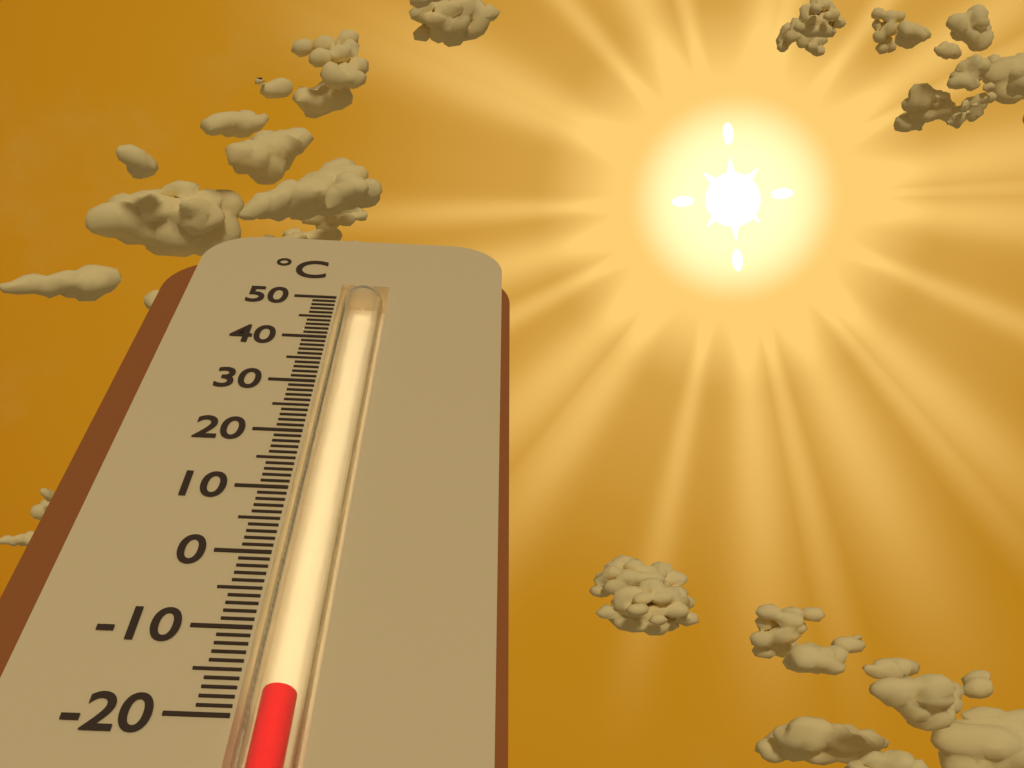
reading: -17 °C
